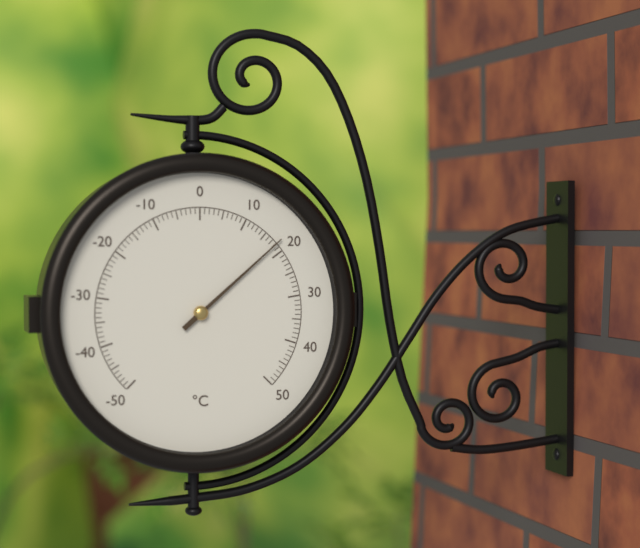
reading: 18 °C
